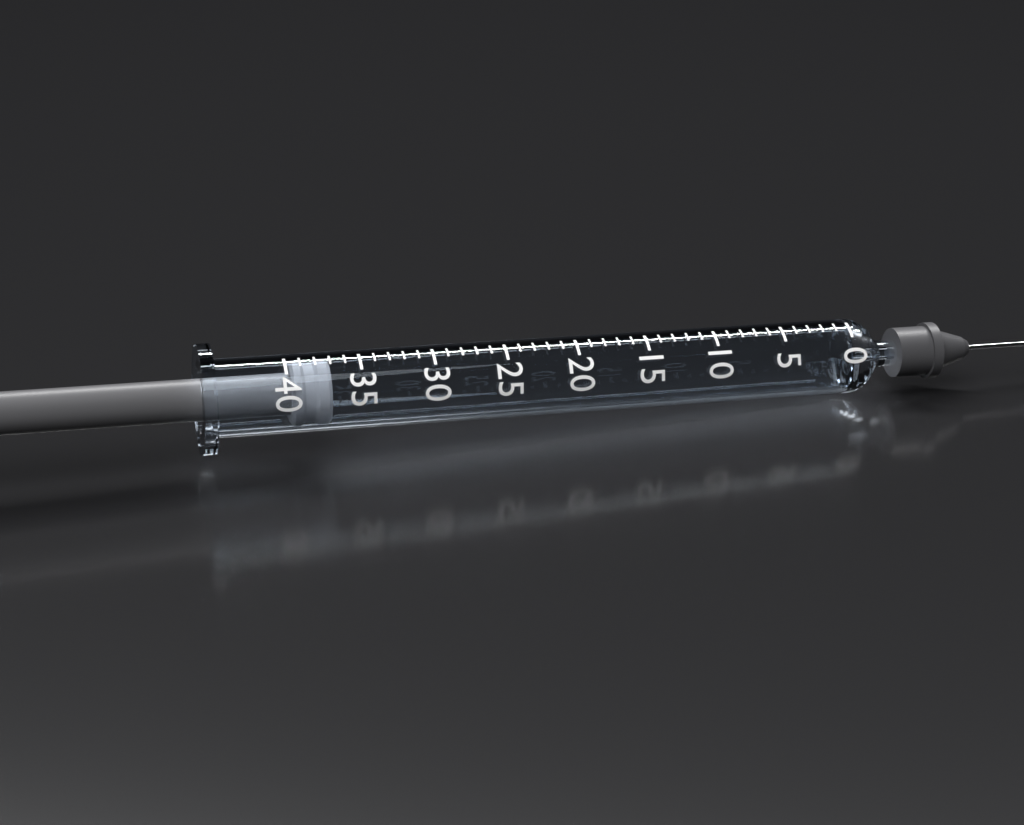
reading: 37 (no unit)
